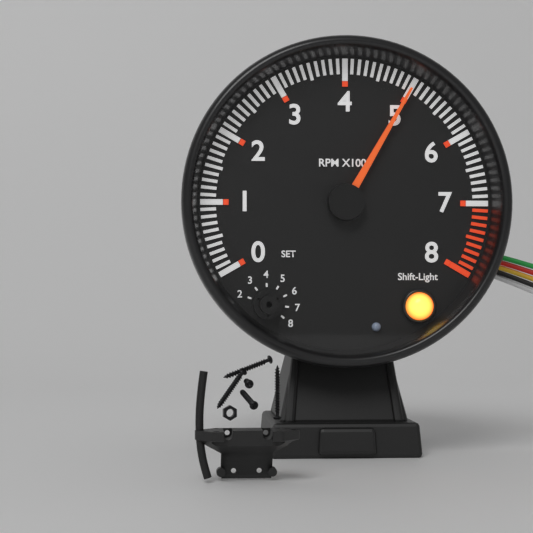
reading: 5000 RPM
